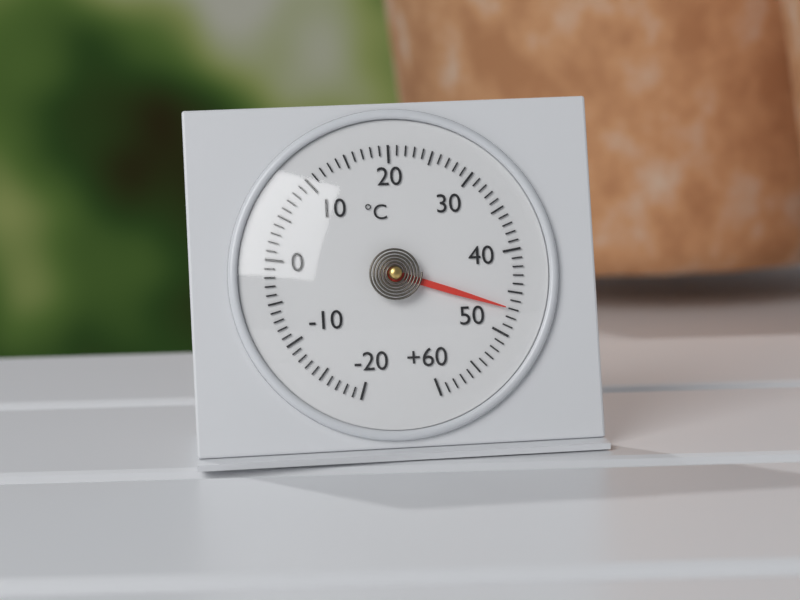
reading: 47 °C
